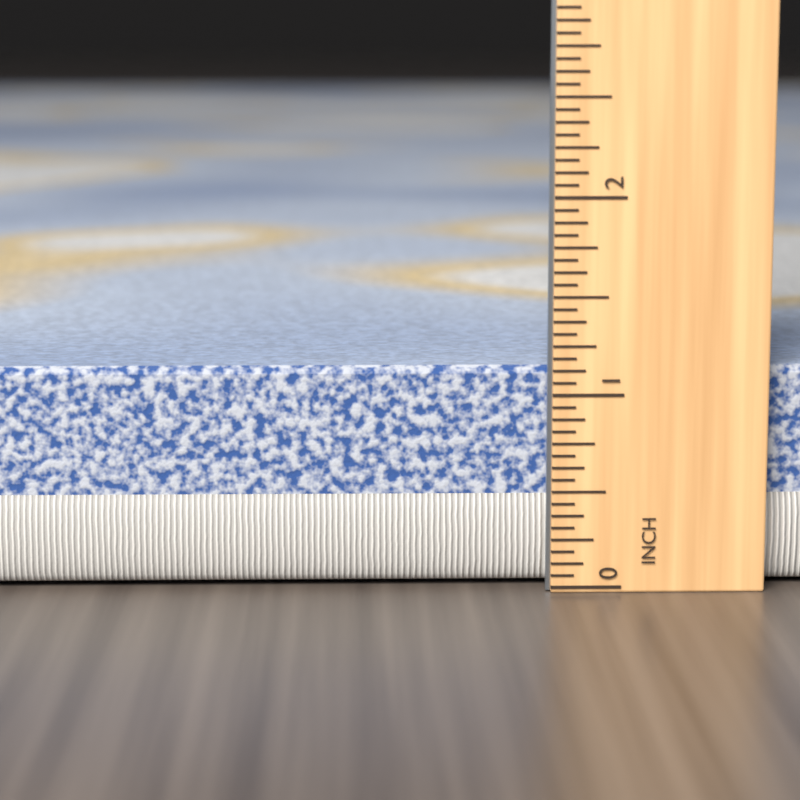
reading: 1.1250 in
